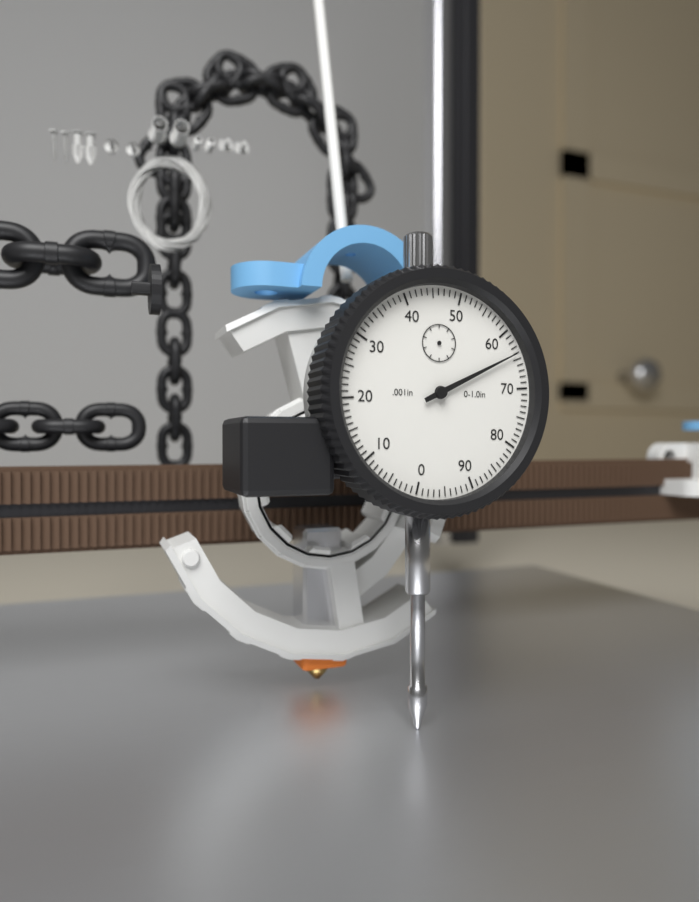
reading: 0.064 in
